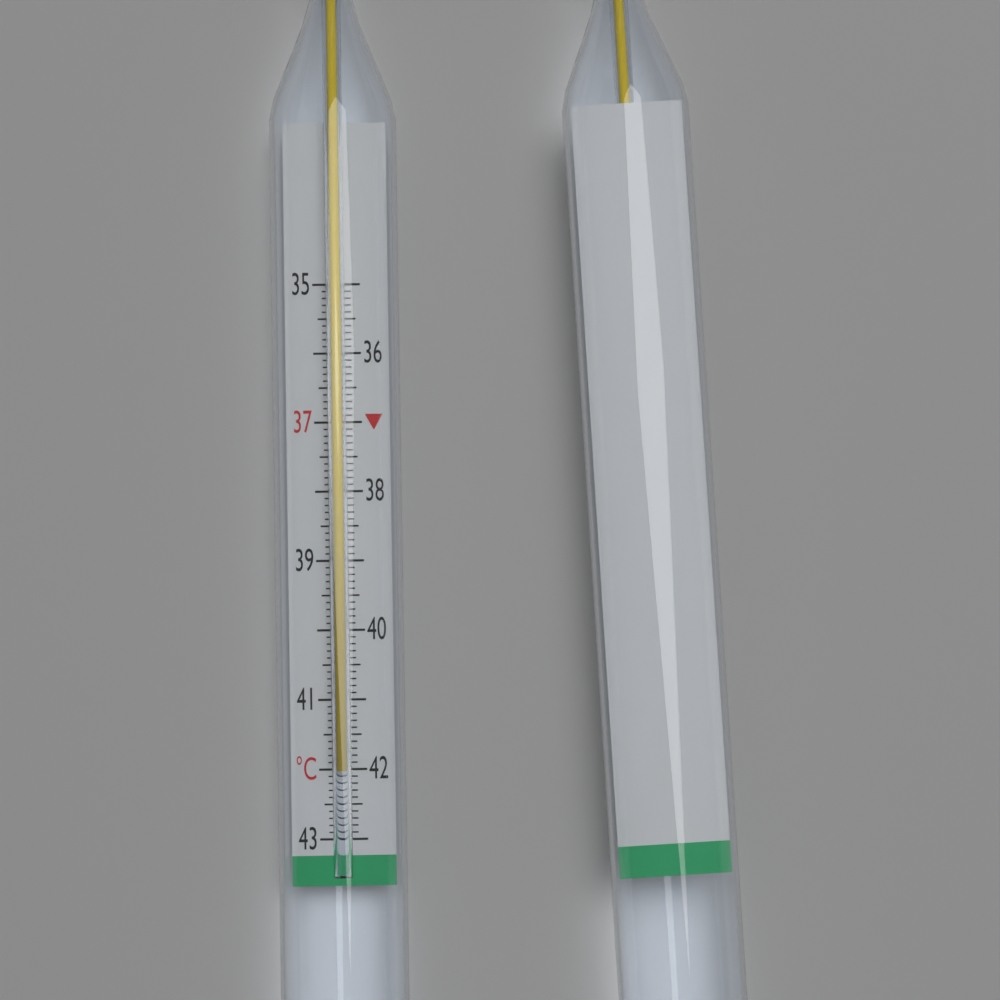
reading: 42.0 °C
